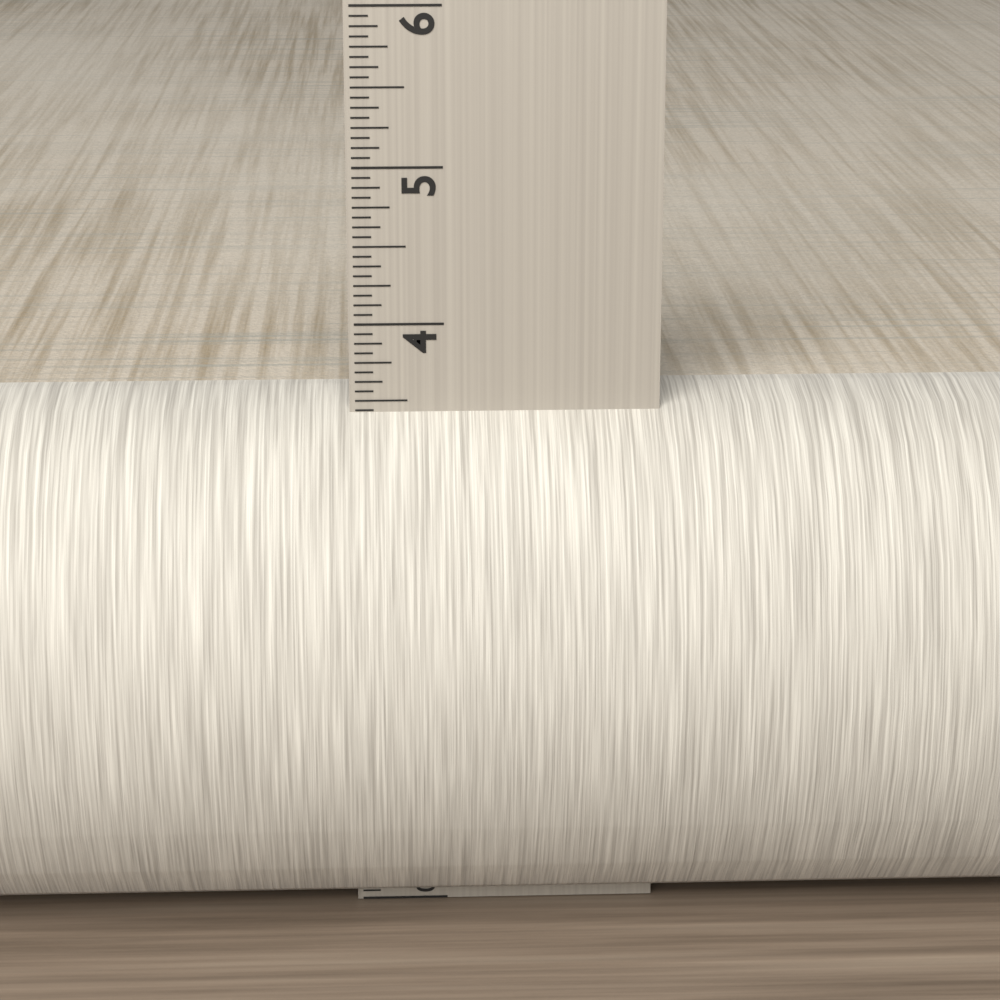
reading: 3.5000 in
